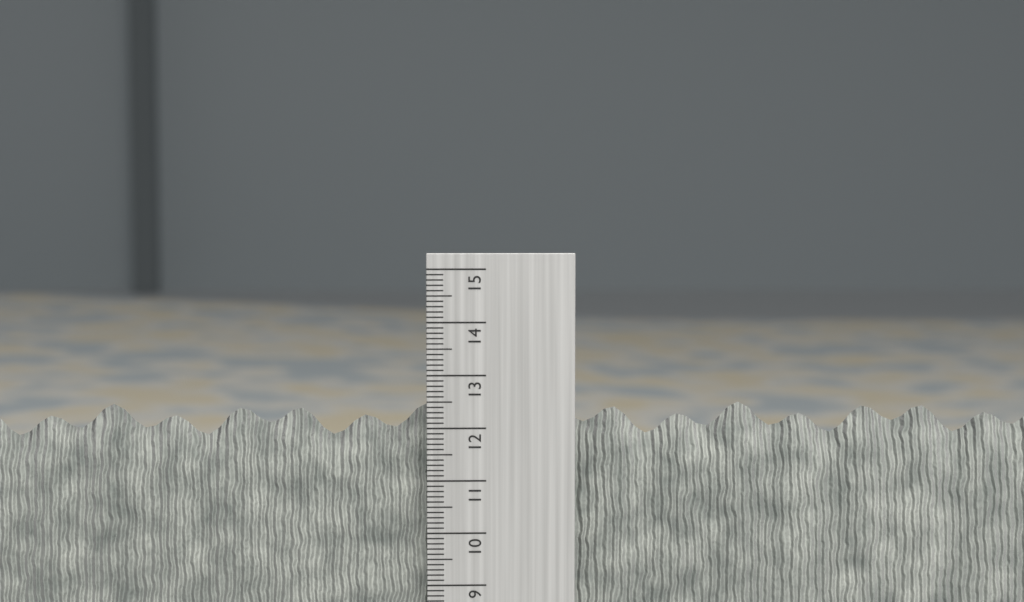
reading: 12.4 cm
